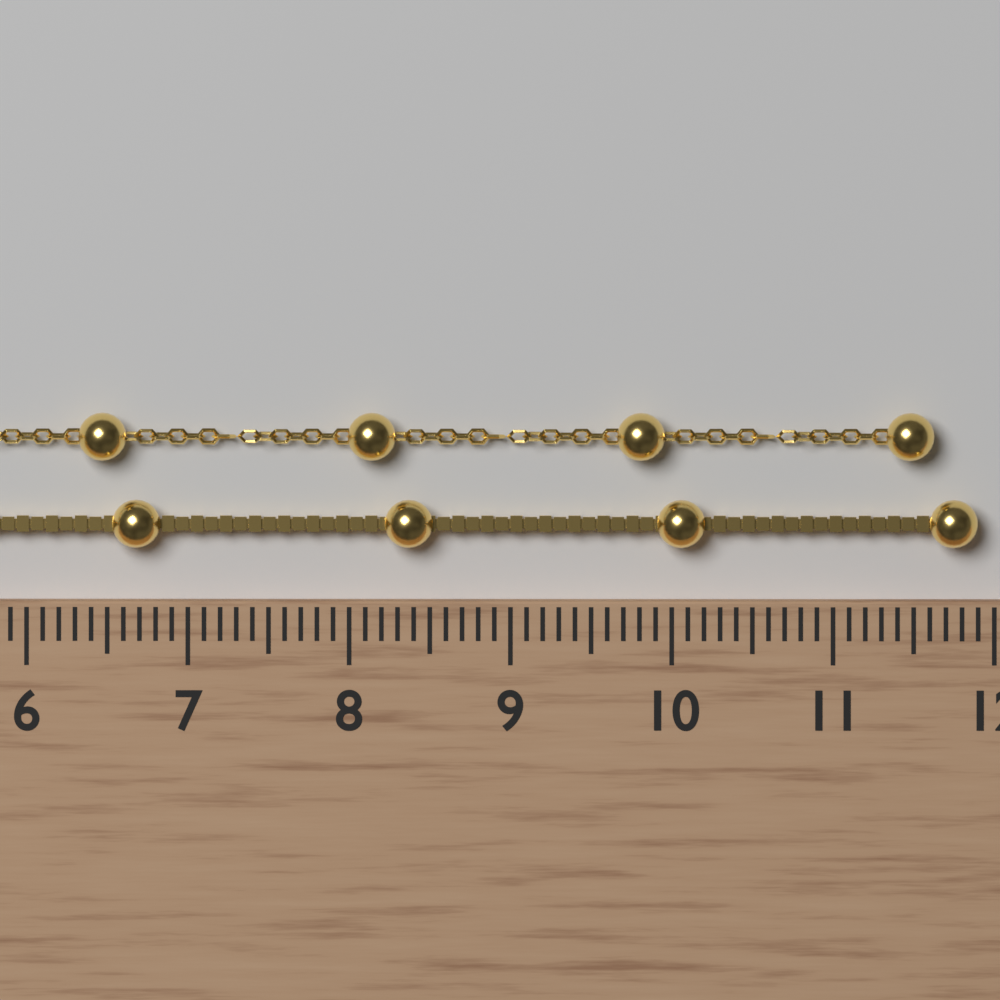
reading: 11.9 cm
